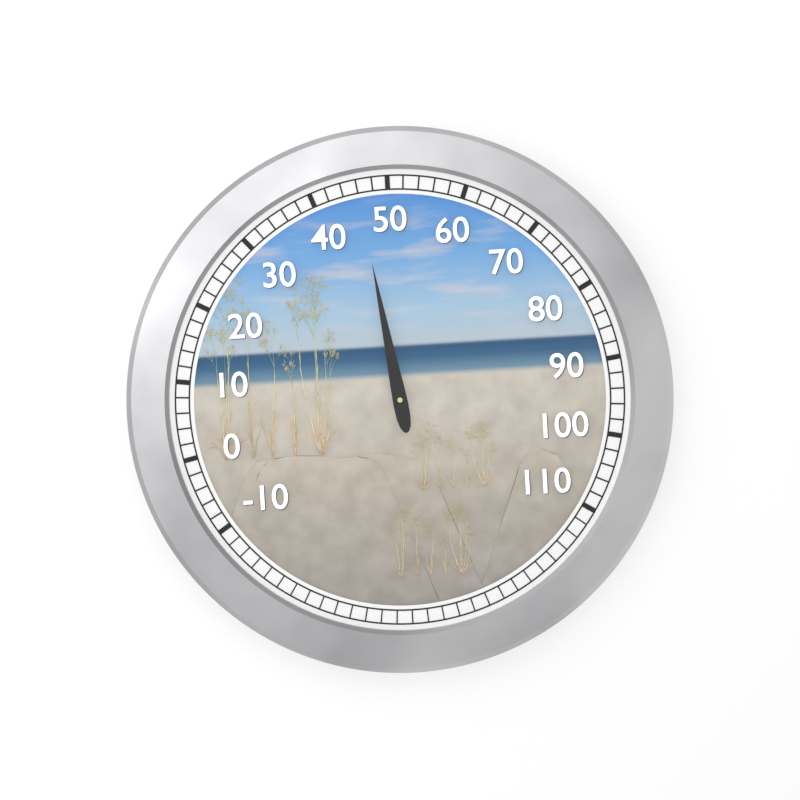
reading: 46 (no unit)
